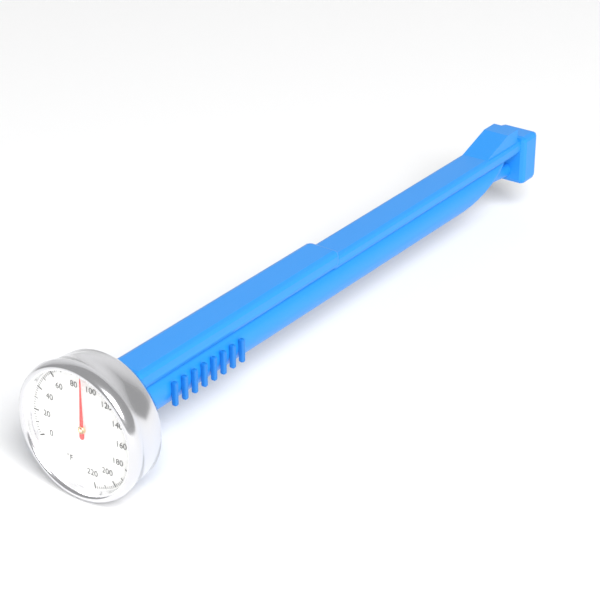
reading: 90 °F
